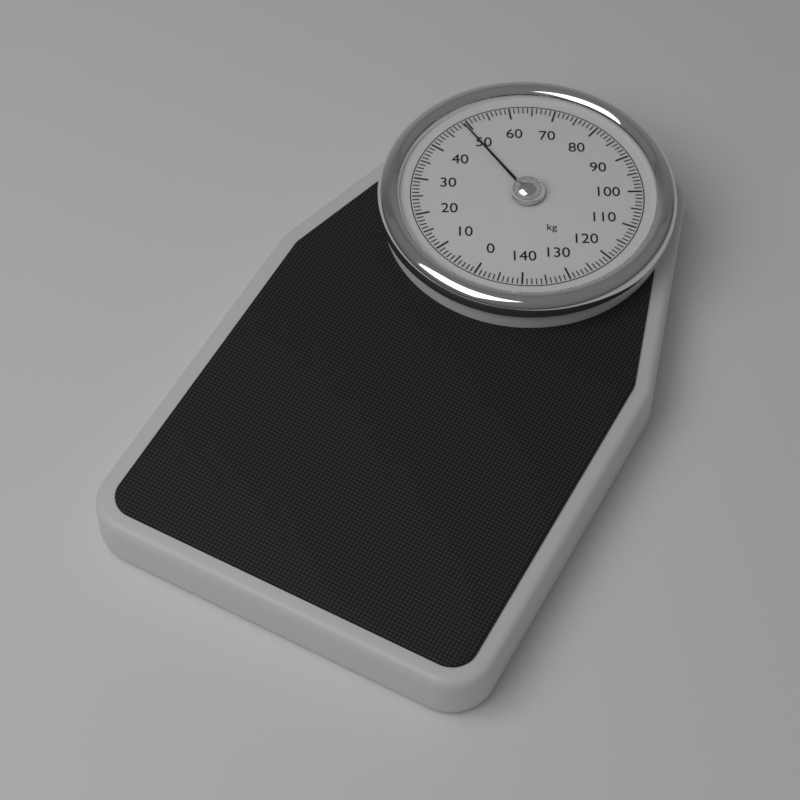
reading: 49 kg
